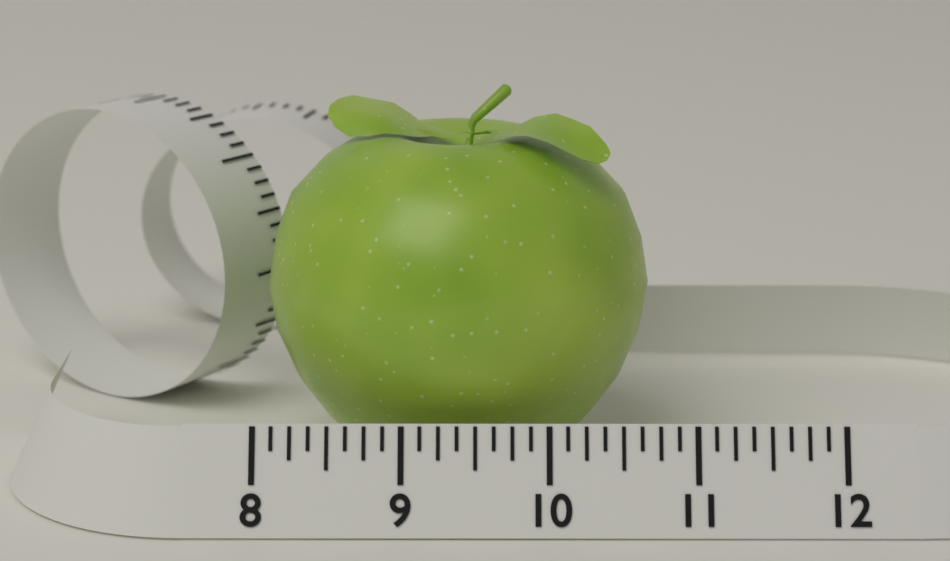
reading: 10.750 (no unit)
